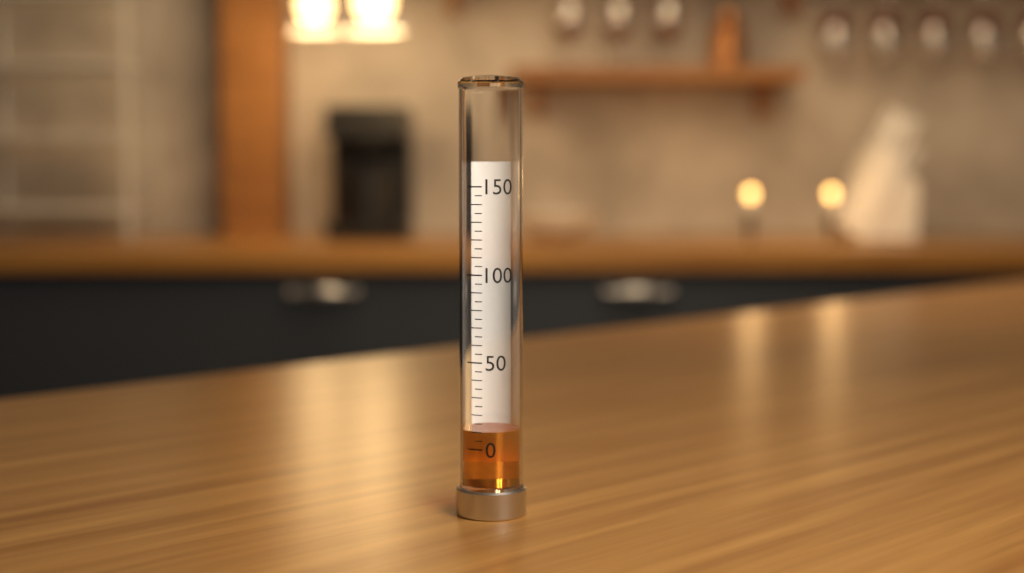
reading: 10 (no unit)
